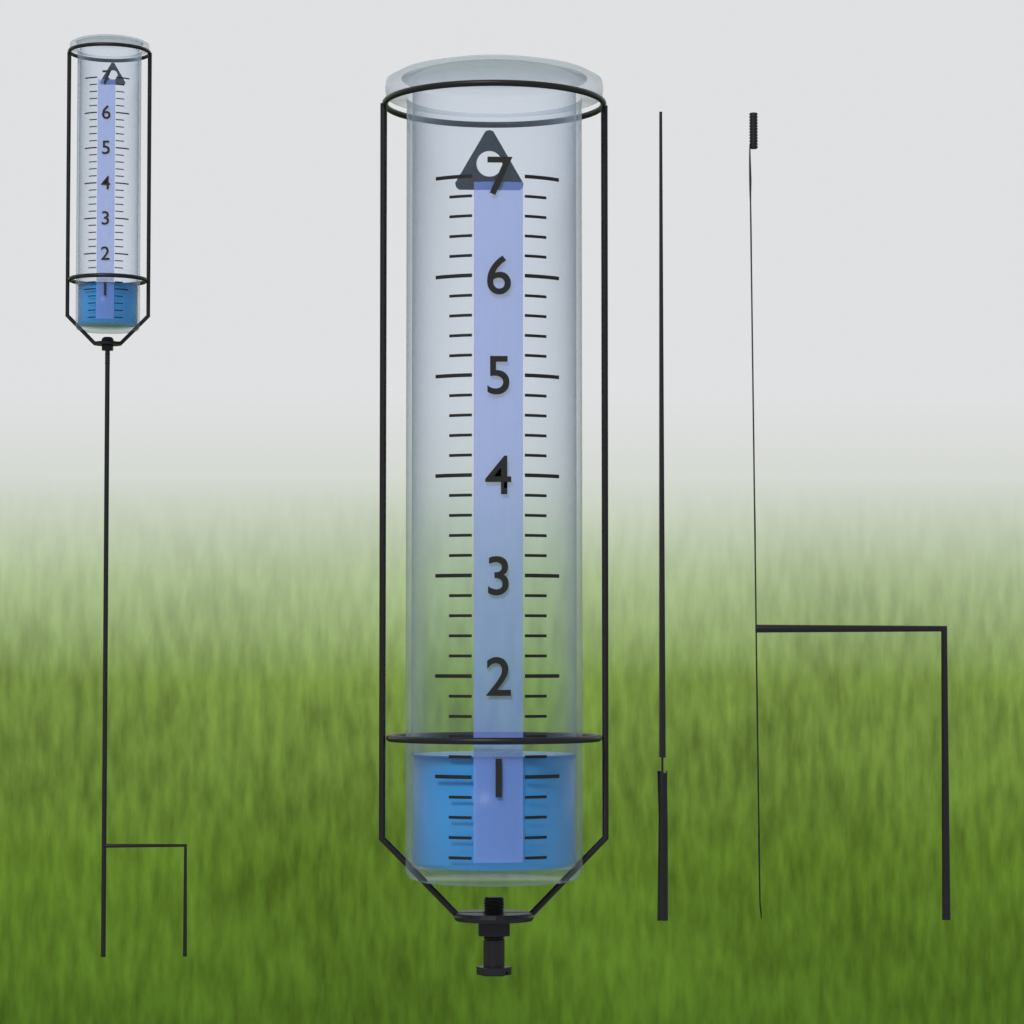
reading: 1.2 (no unit)
